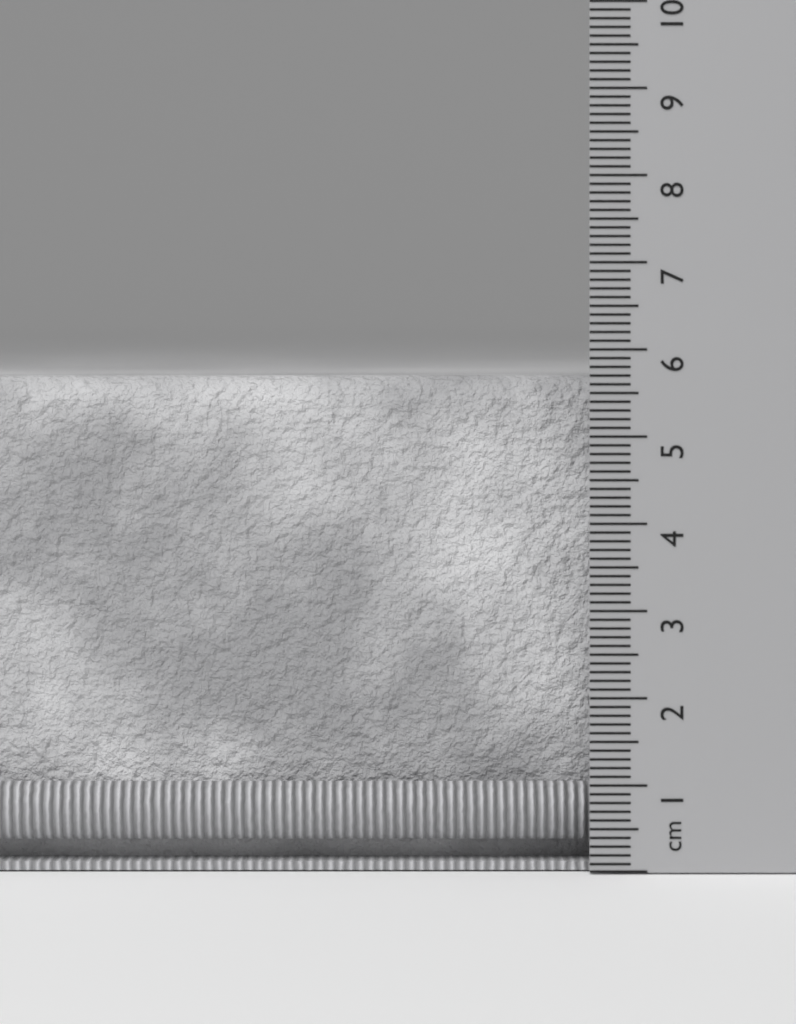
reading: 5.7 cm
